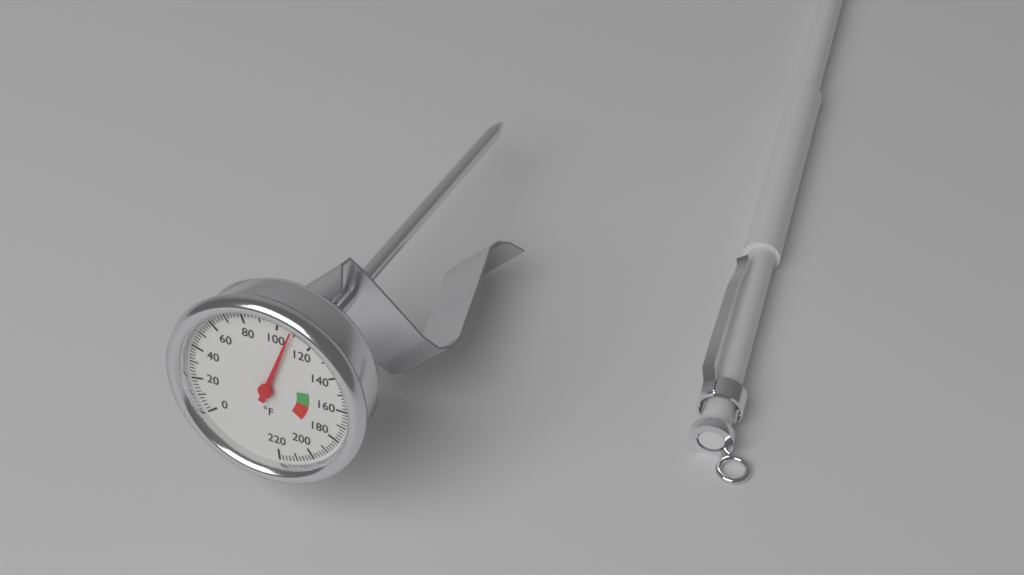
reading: 108 °F
